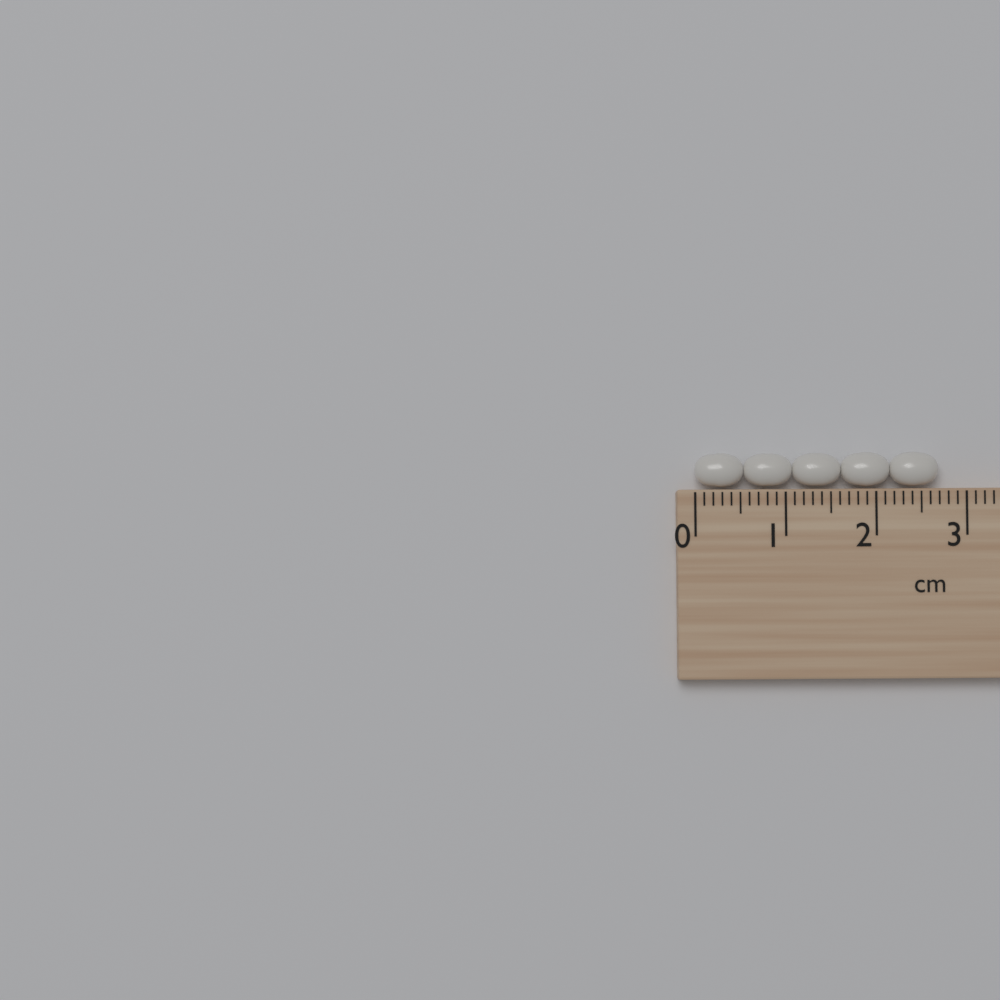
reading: 2.7 cm
